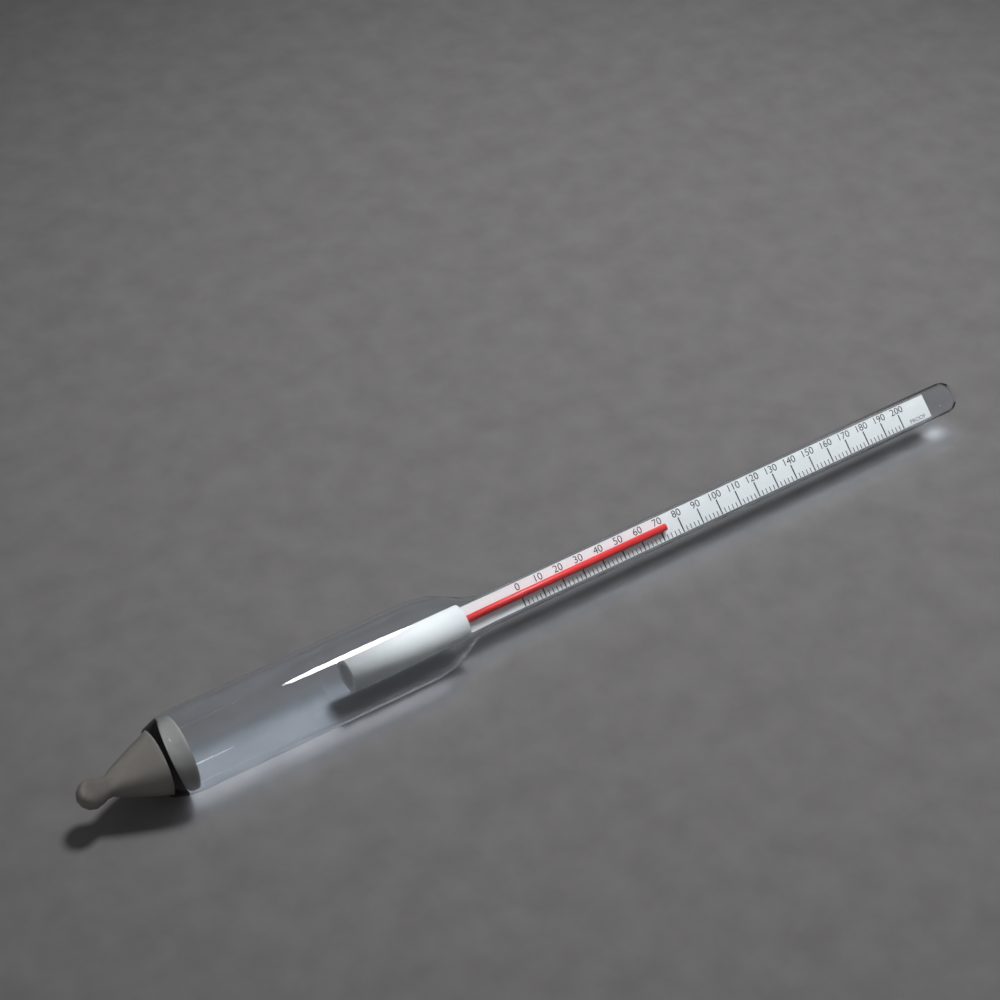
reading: 72 proof
